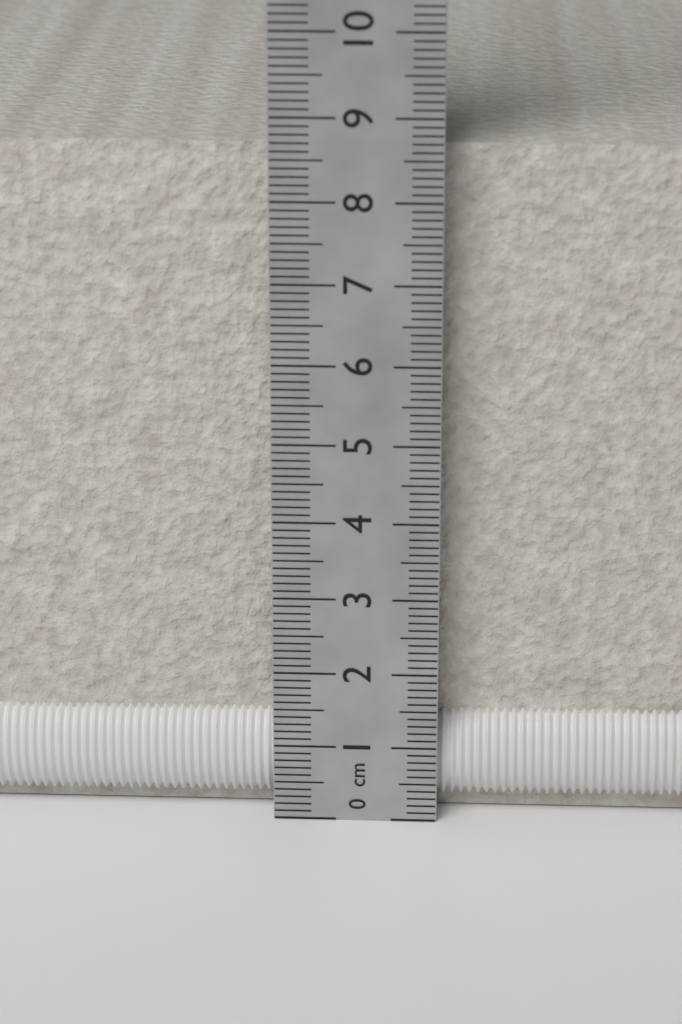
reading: 8.6 cm
